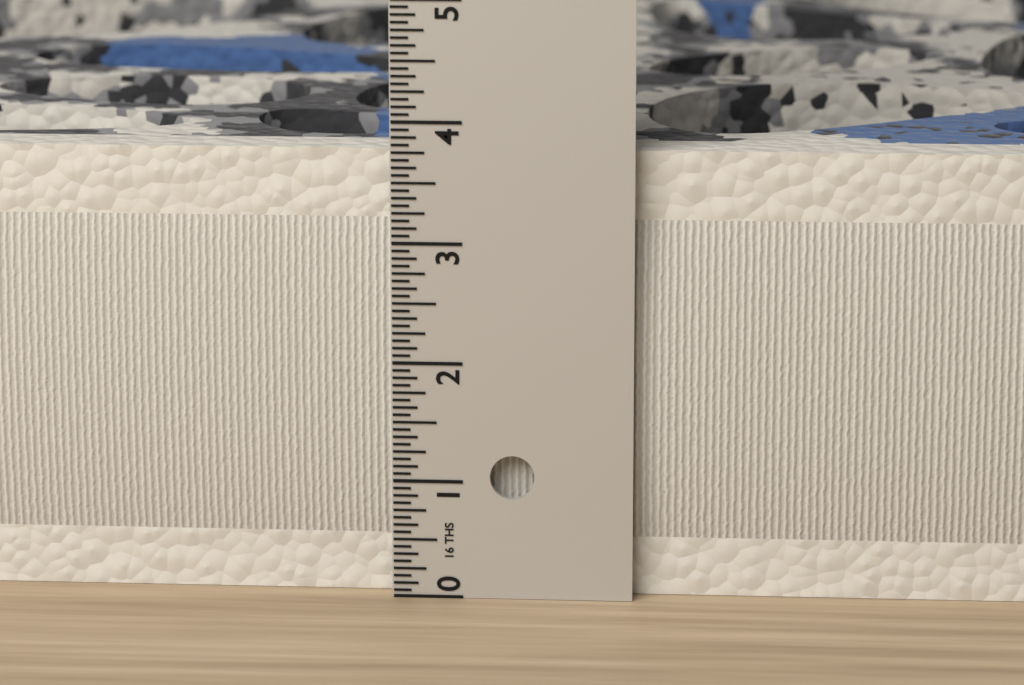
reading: 3.7500 in
